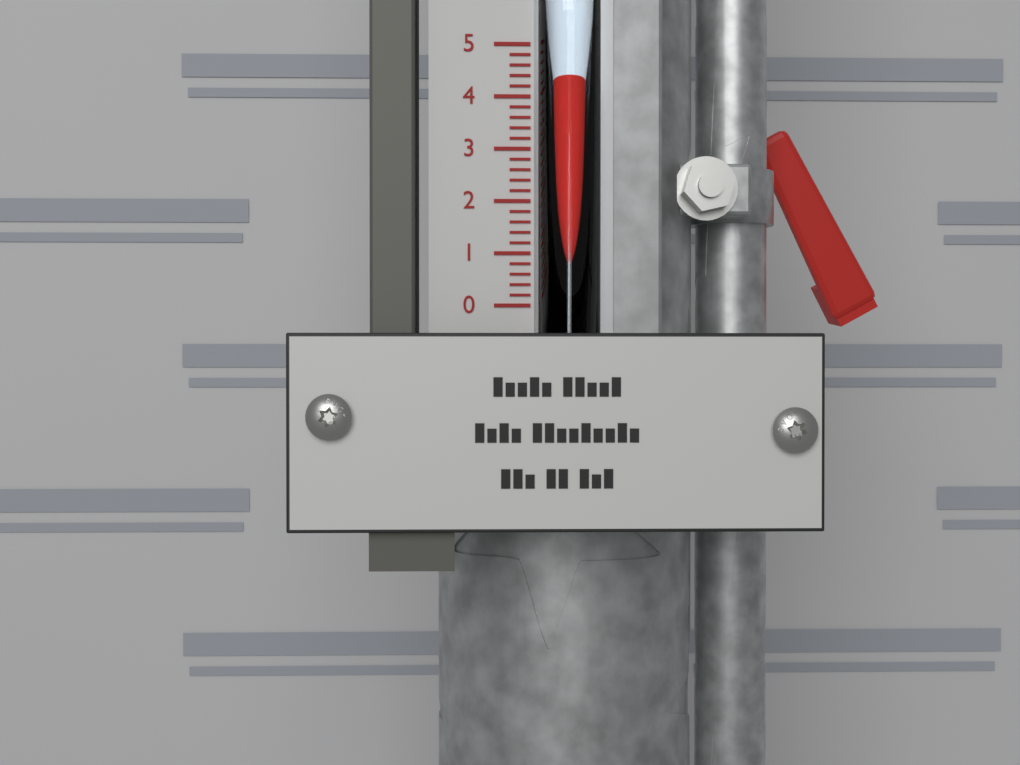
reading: 4.4 (no unit)
